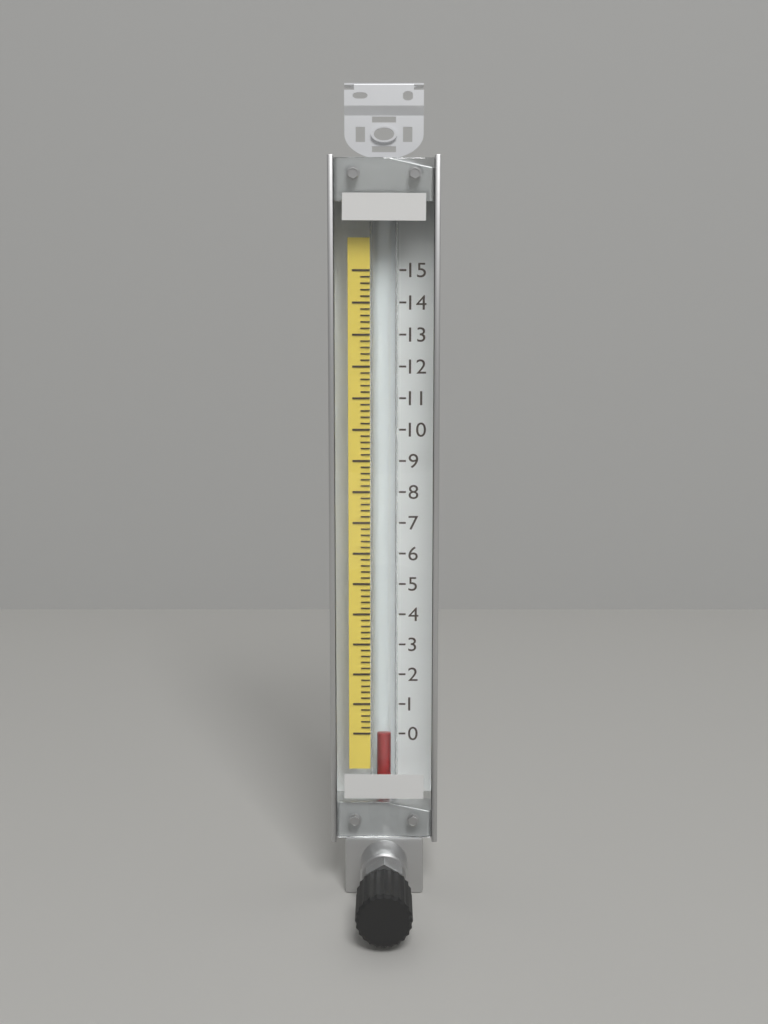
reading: 0.0 (no unit)
